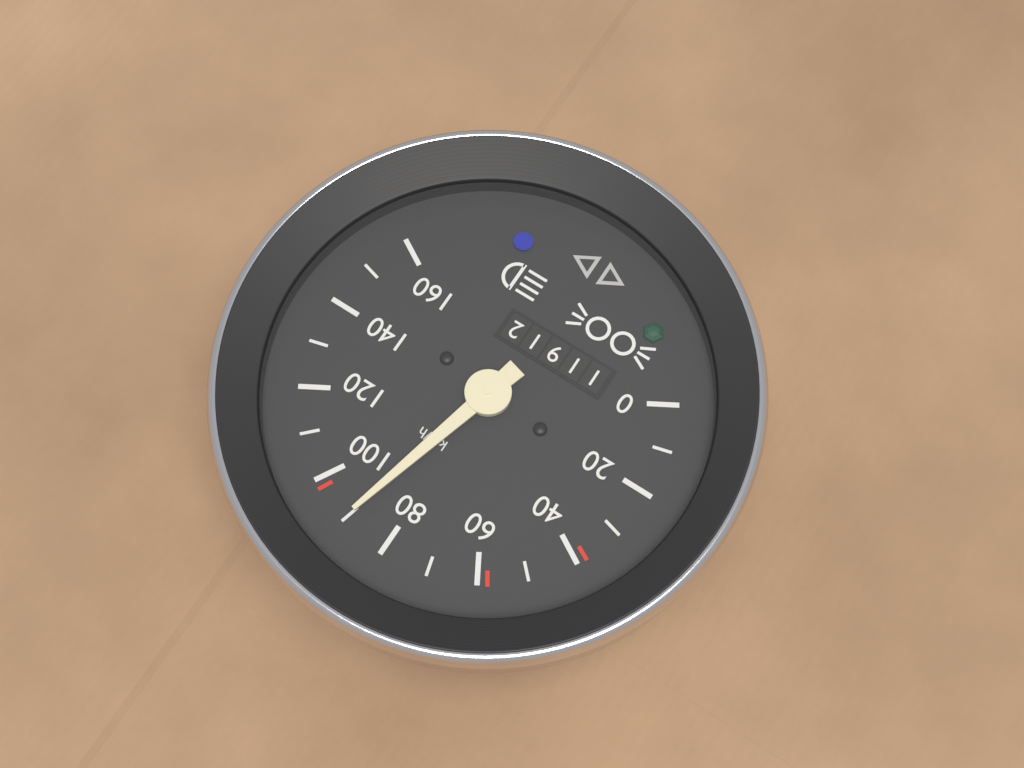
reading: 90 km/h
